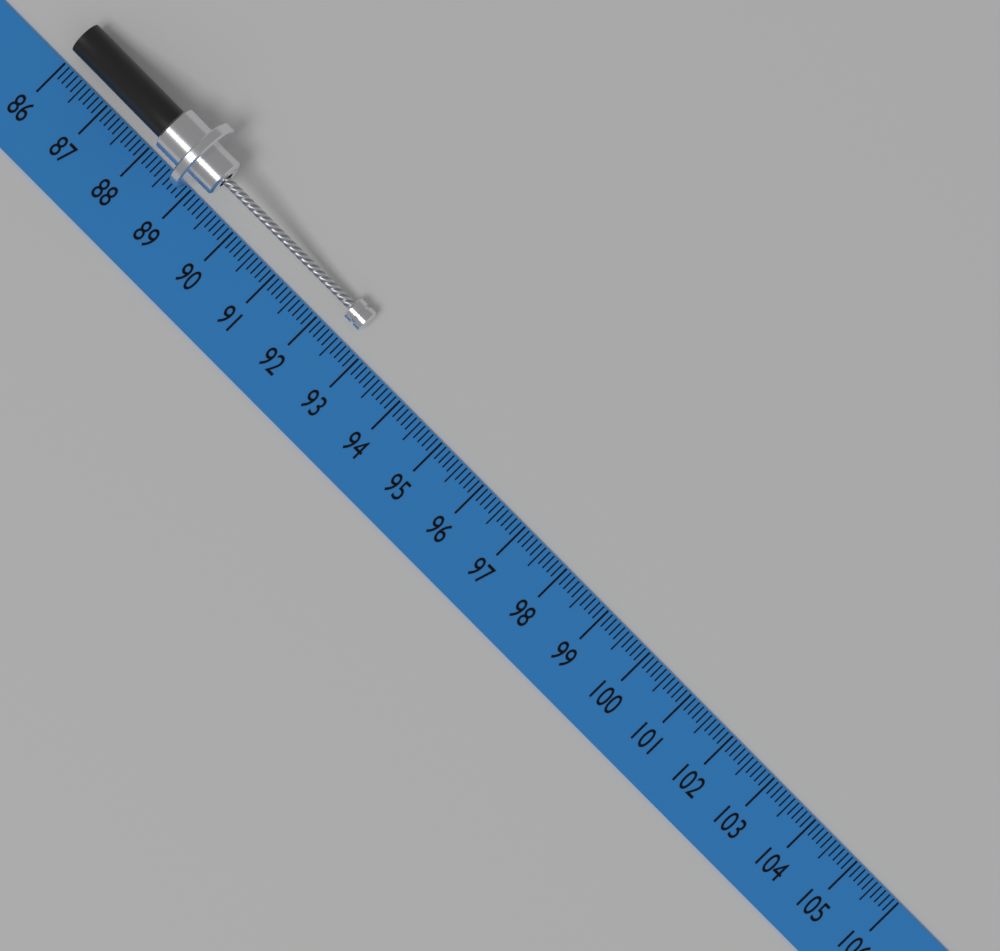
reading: 92.7 (no unit)
